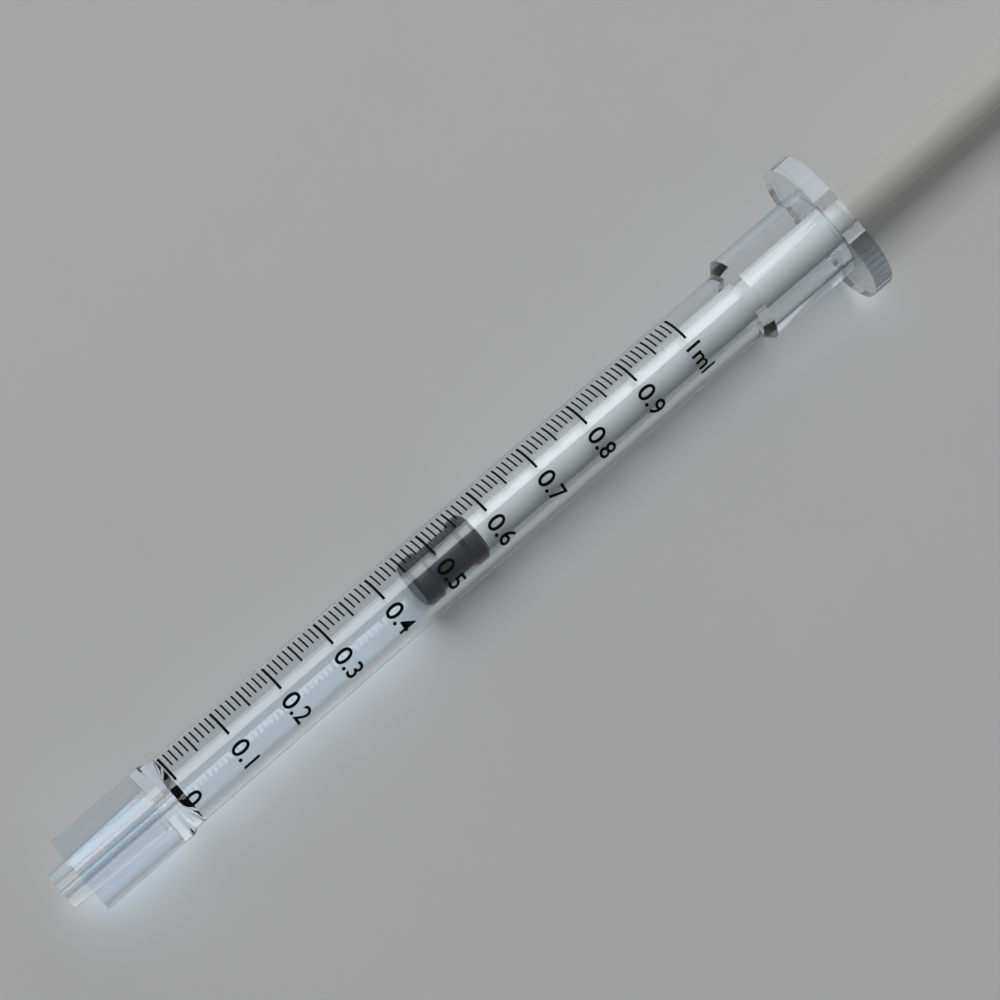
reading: 0.45 ml
